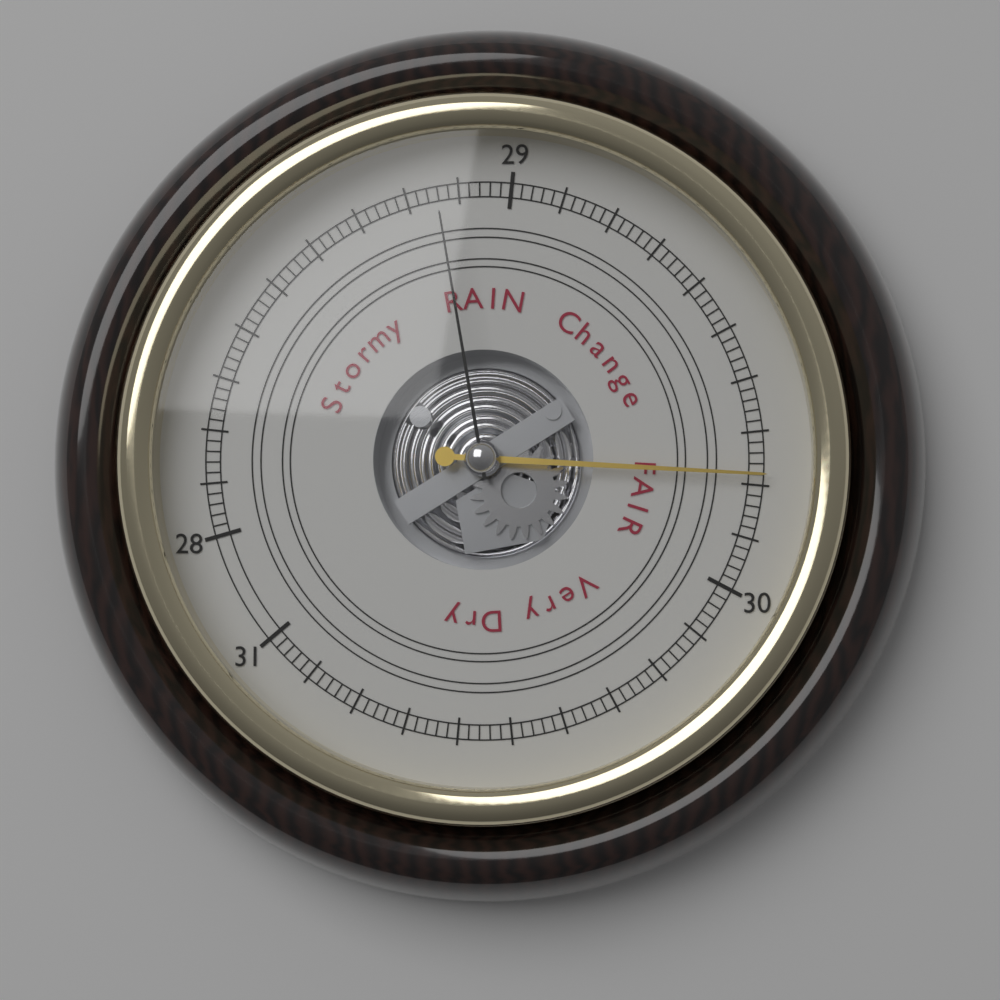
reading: 29.78 (no unit)
